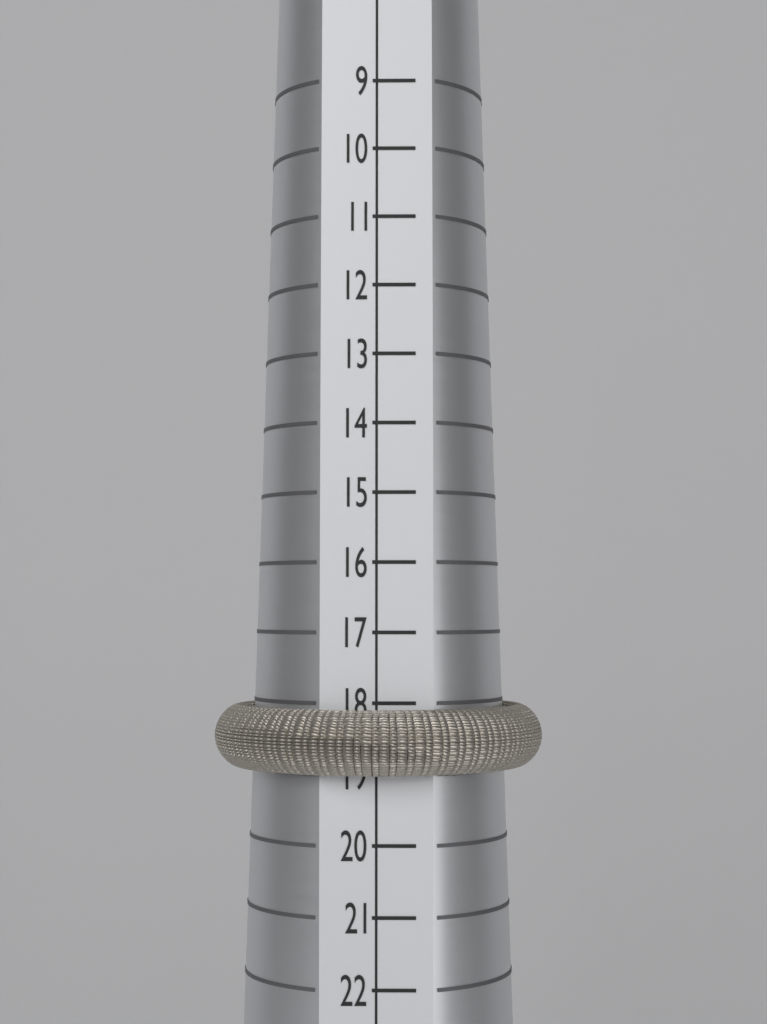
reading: 19 (no unit)
